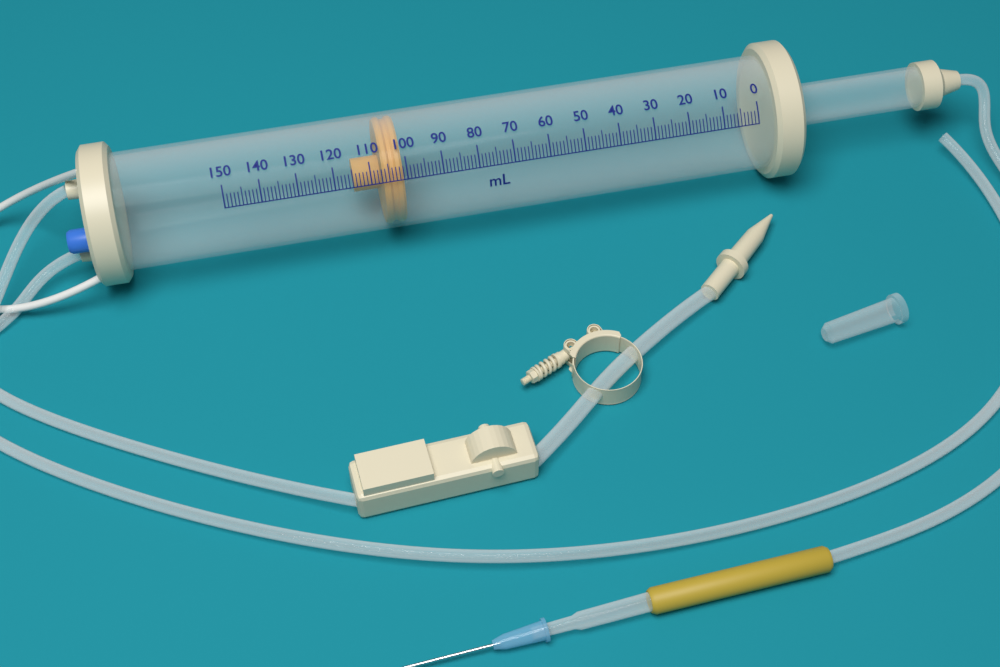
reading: 101 ml
